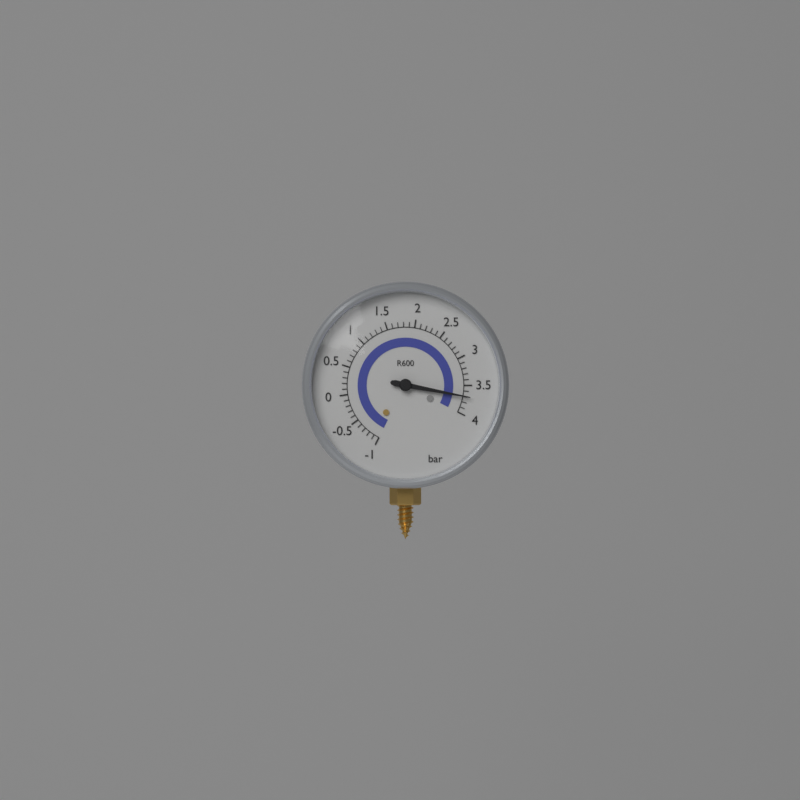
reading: 3.7 bar
